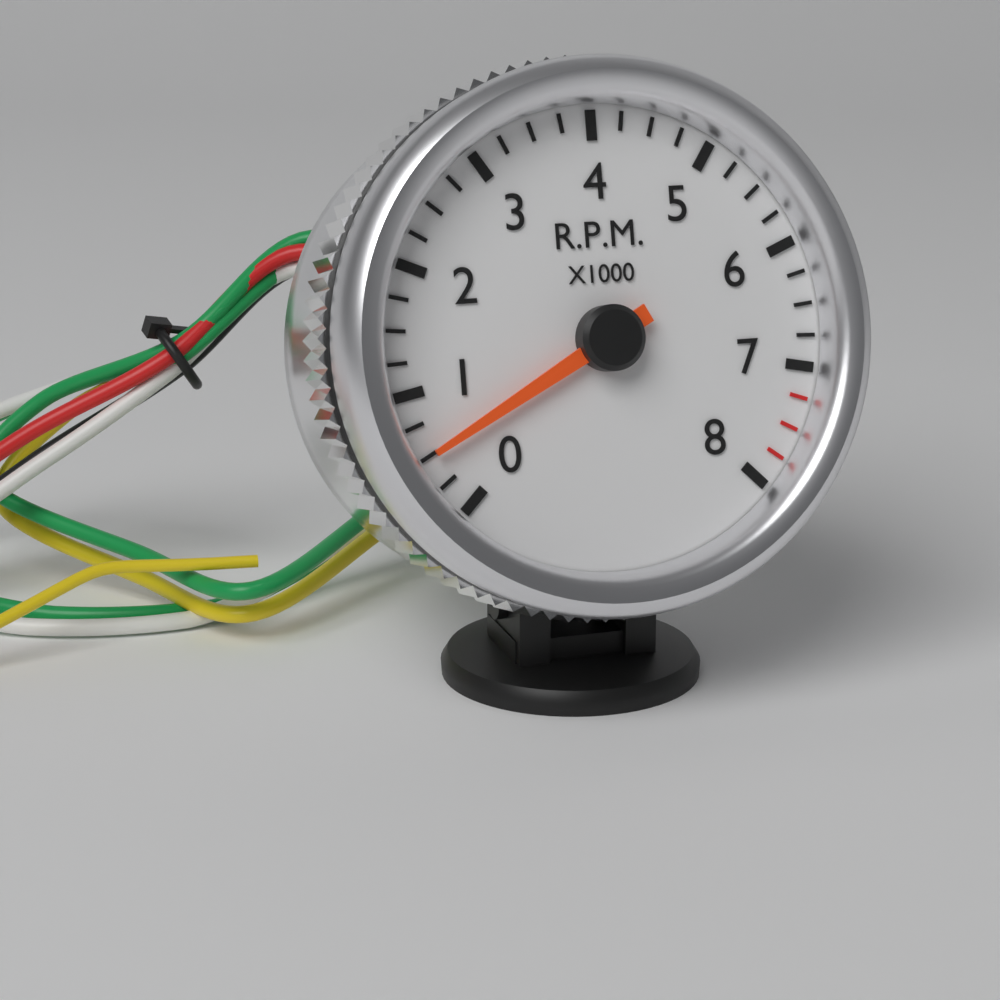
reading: 500 RPM
